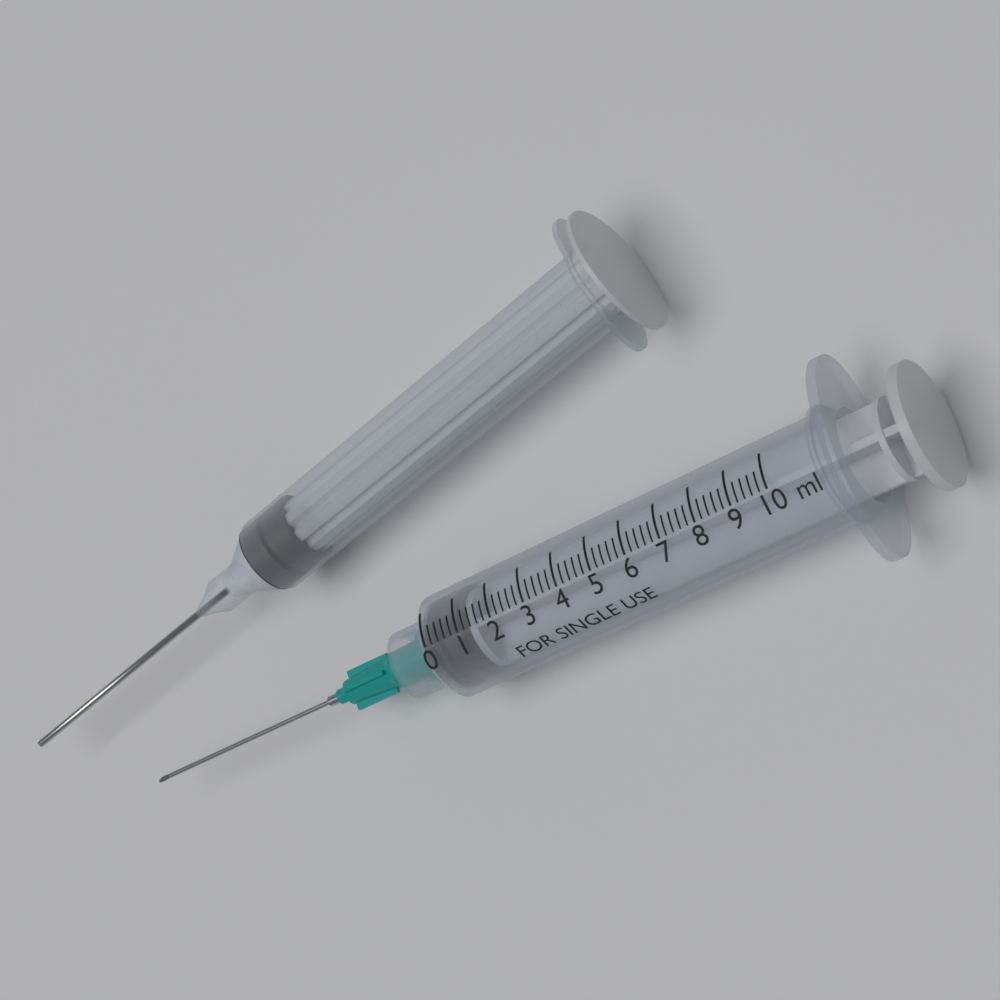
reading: 0.0 ml
